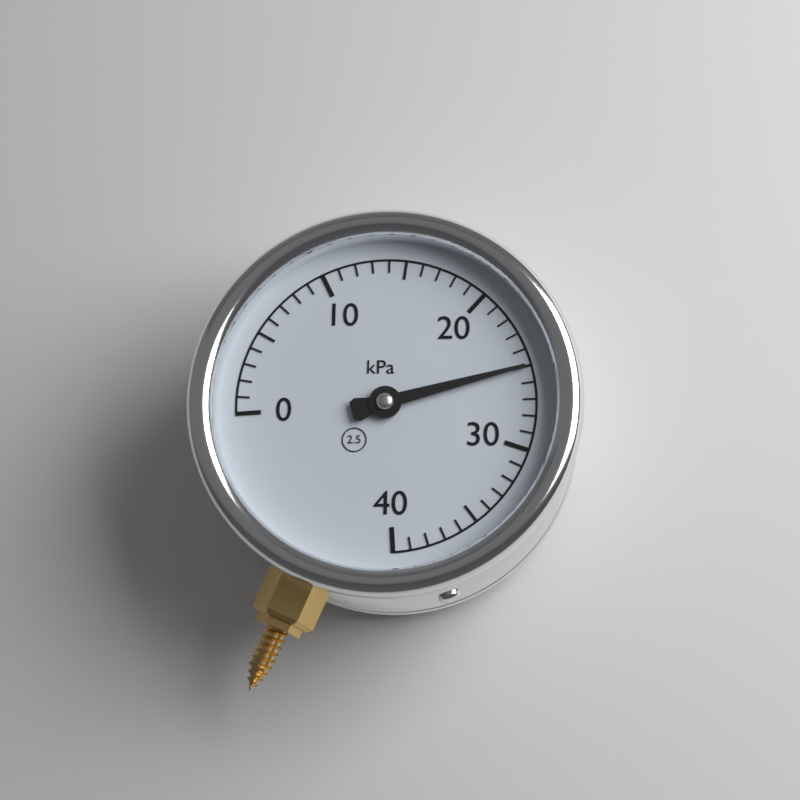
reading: 25 kPa
